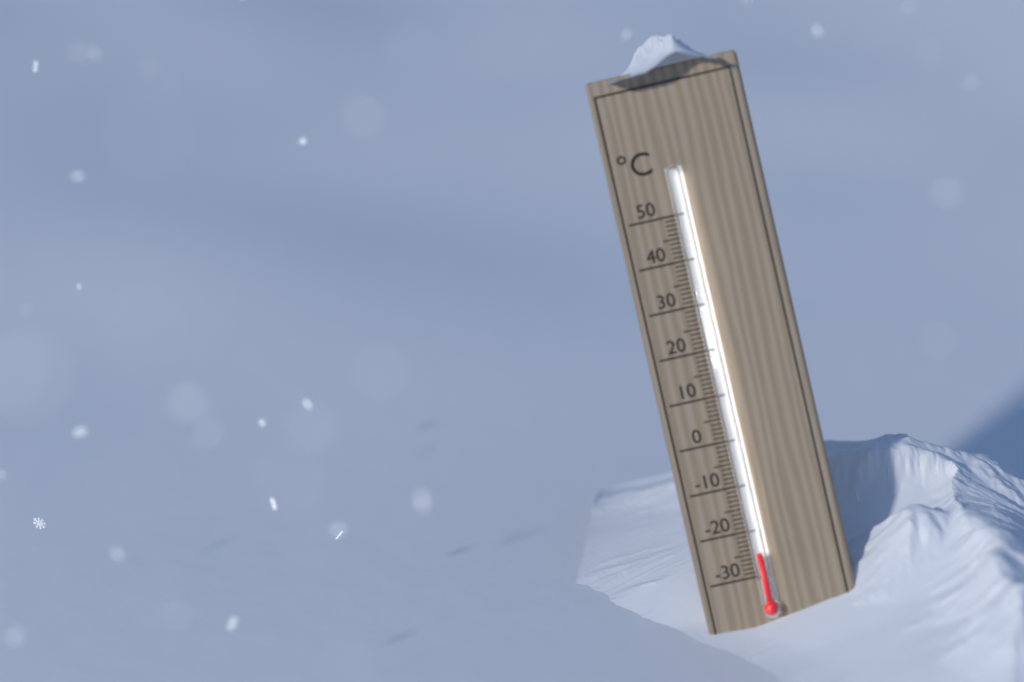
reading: -25 °C
